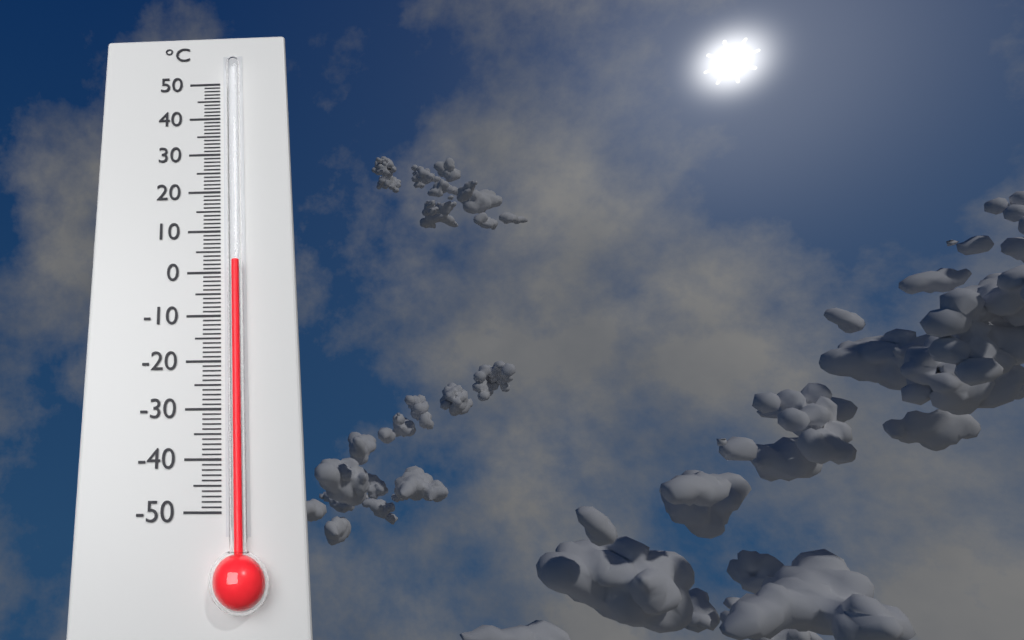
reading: 2 °C
